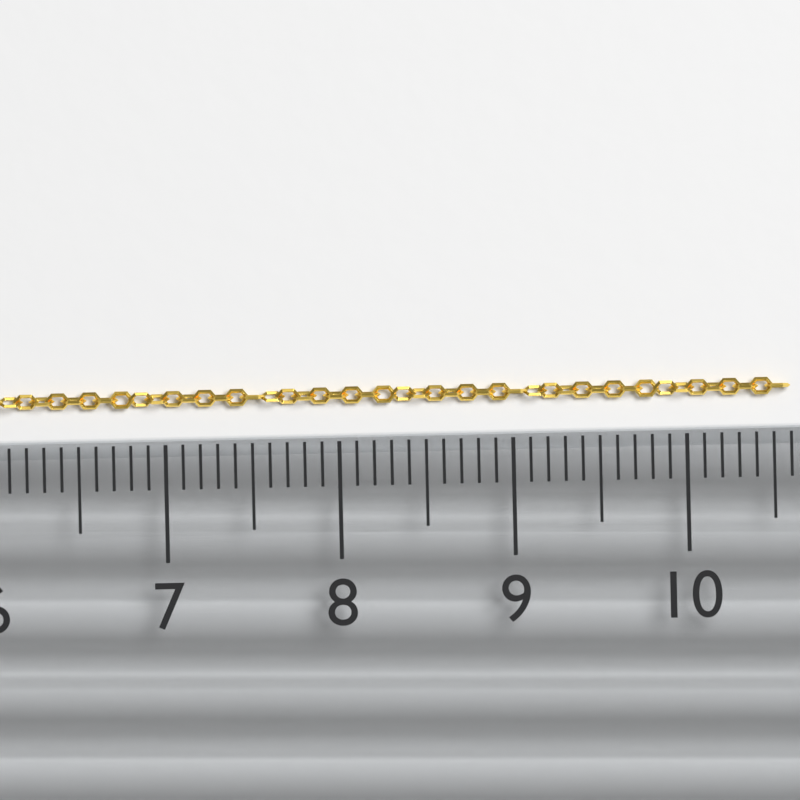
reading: 10.6 (no unit)
